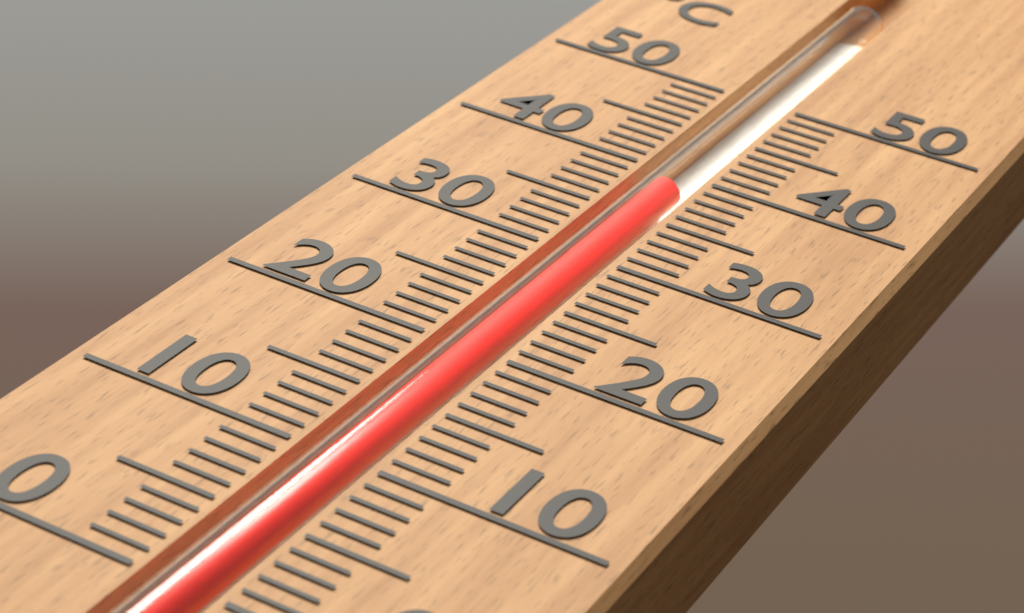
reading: 39 °C
